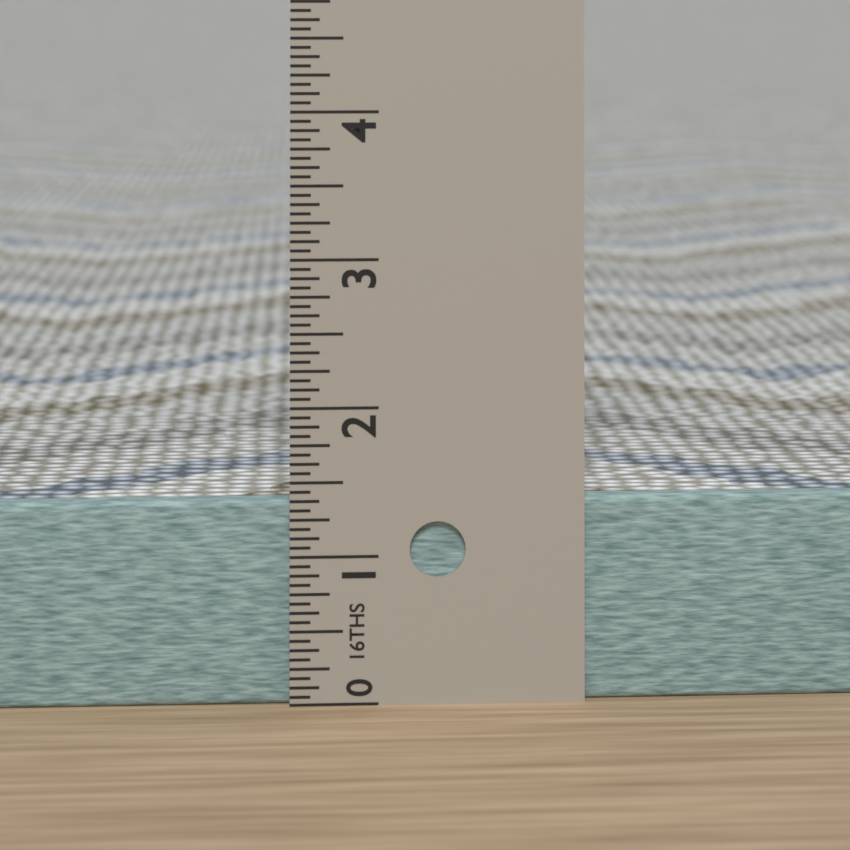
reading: 1.3750 in
